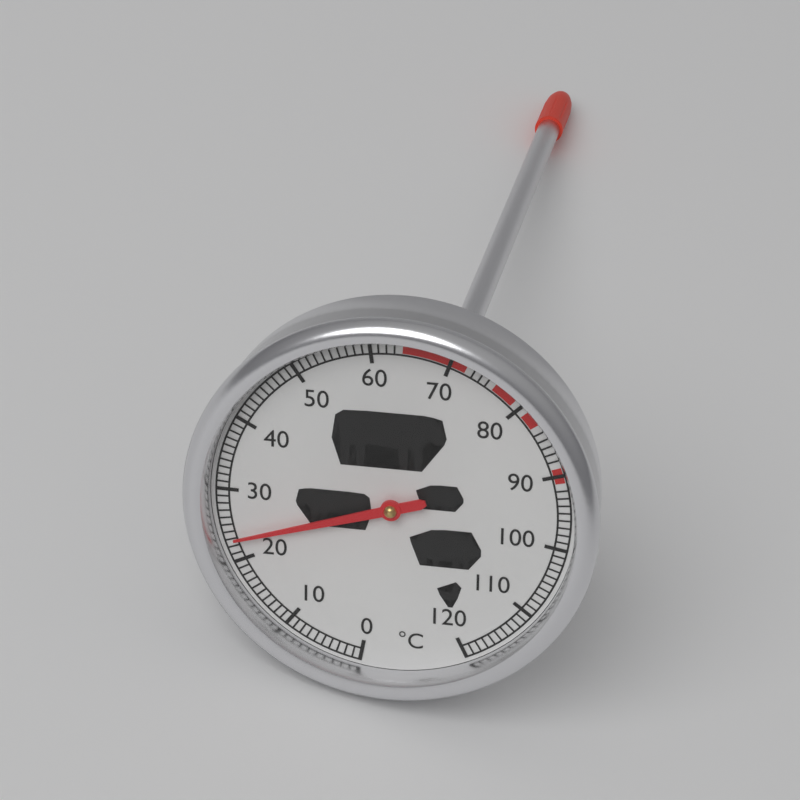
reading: 23 °C
